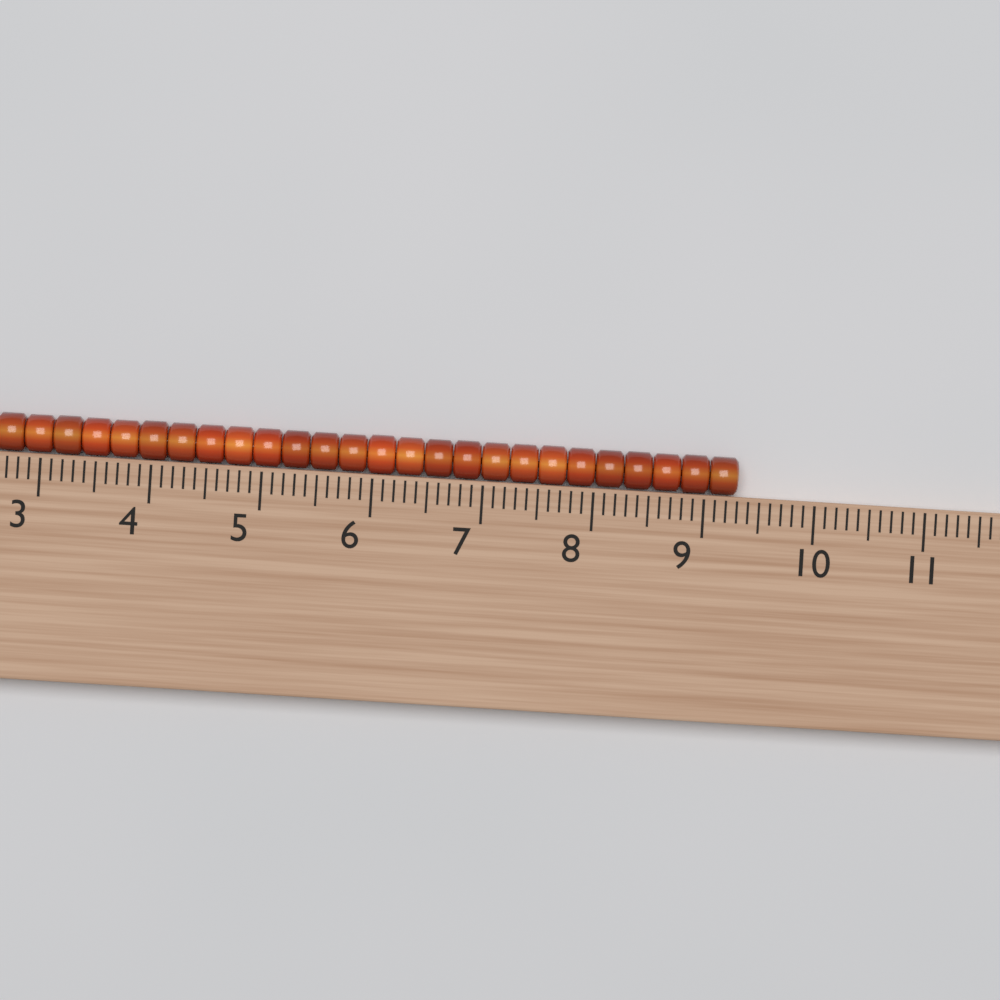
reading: 9.3 (no unit)
